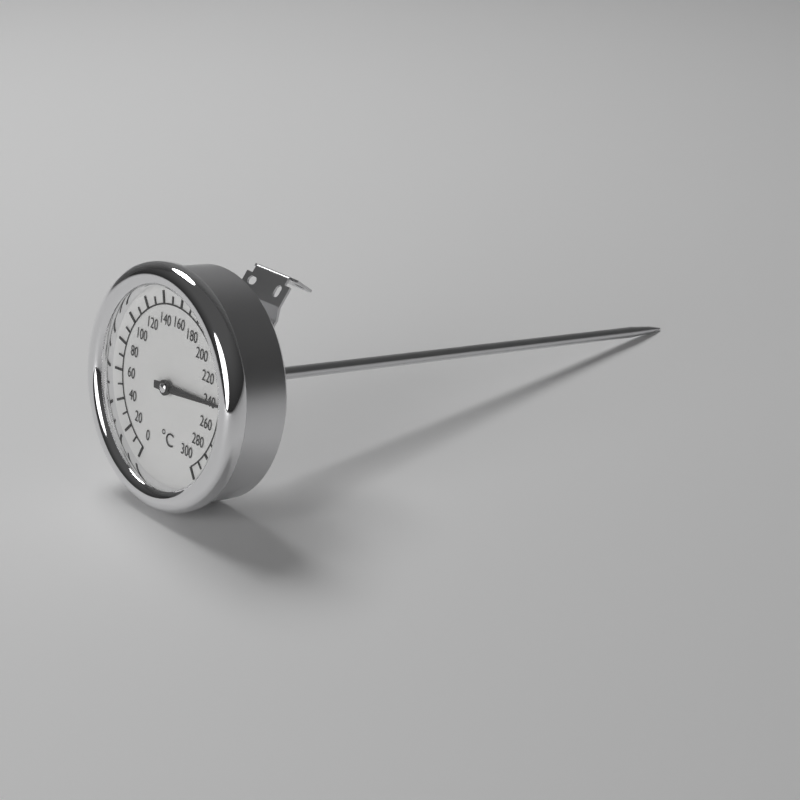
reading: 240 °C
